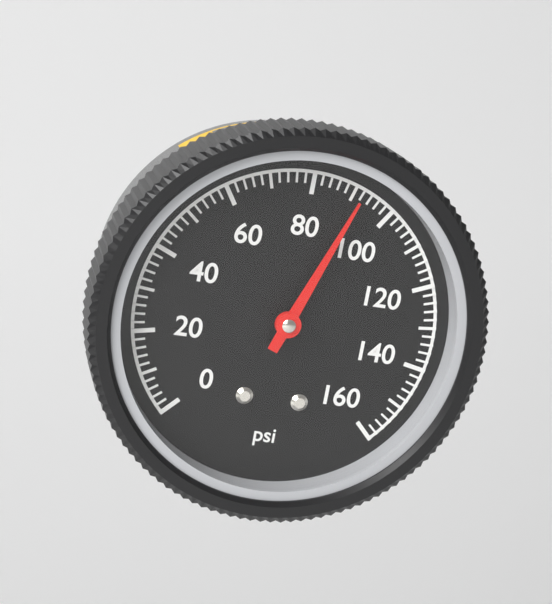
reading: 92 psi
